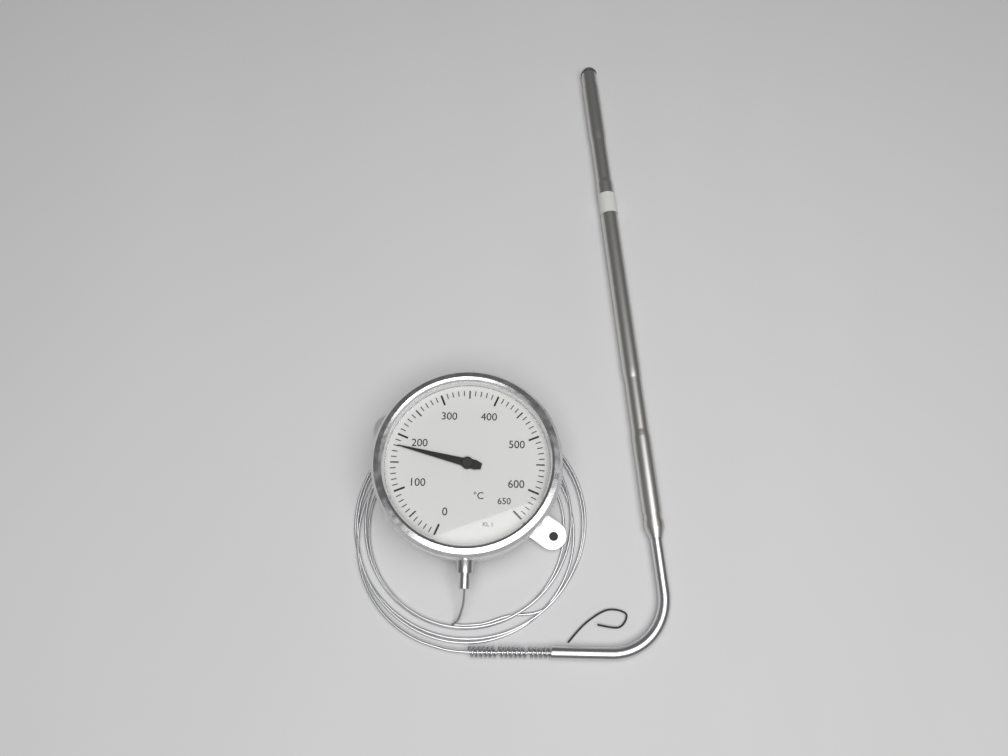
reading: 180 °C
